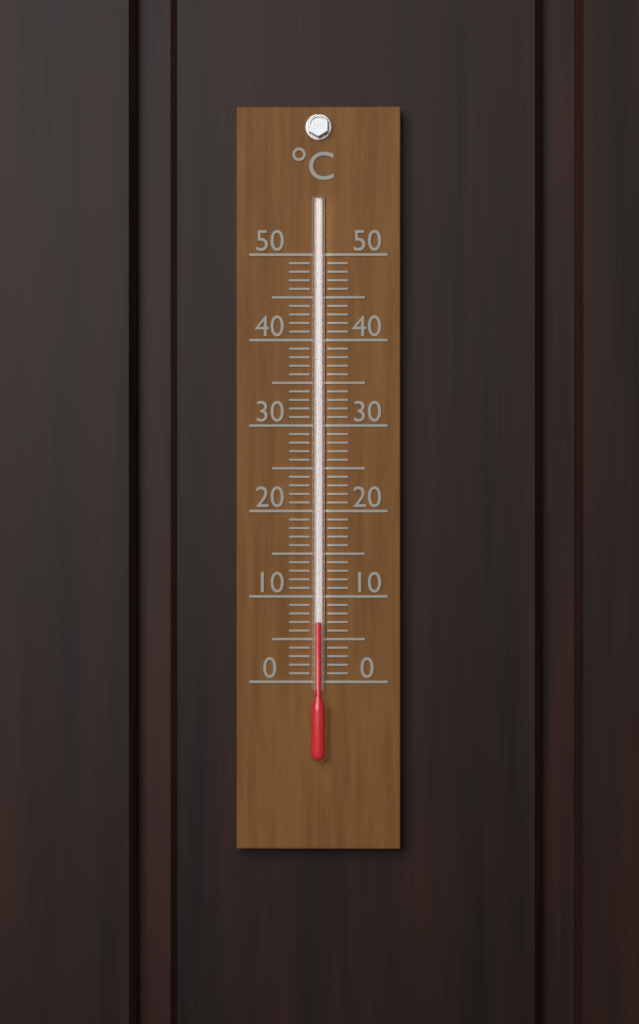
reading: 7 °C
